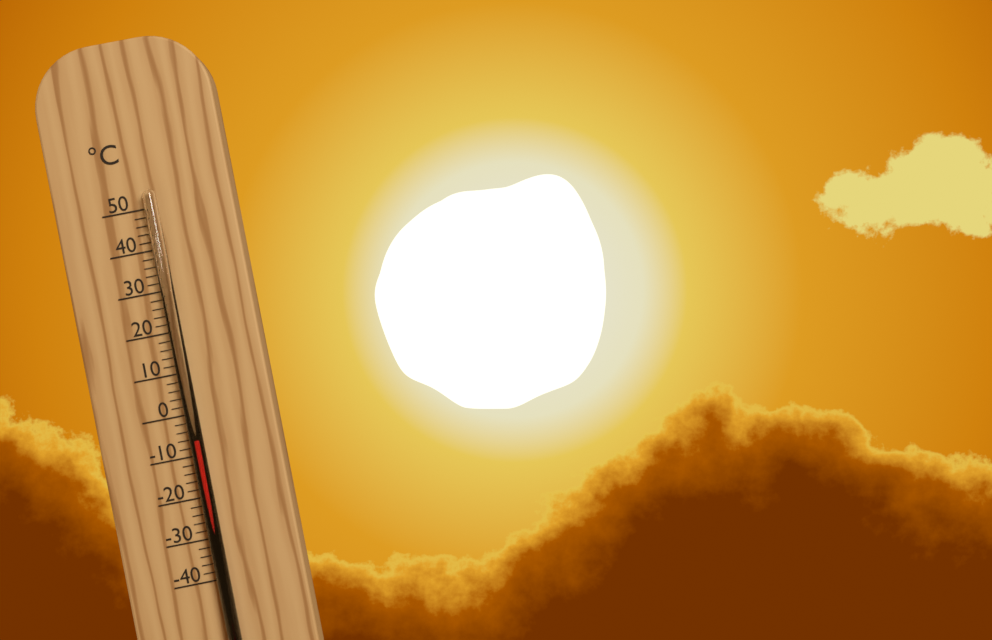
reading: -6 °C
